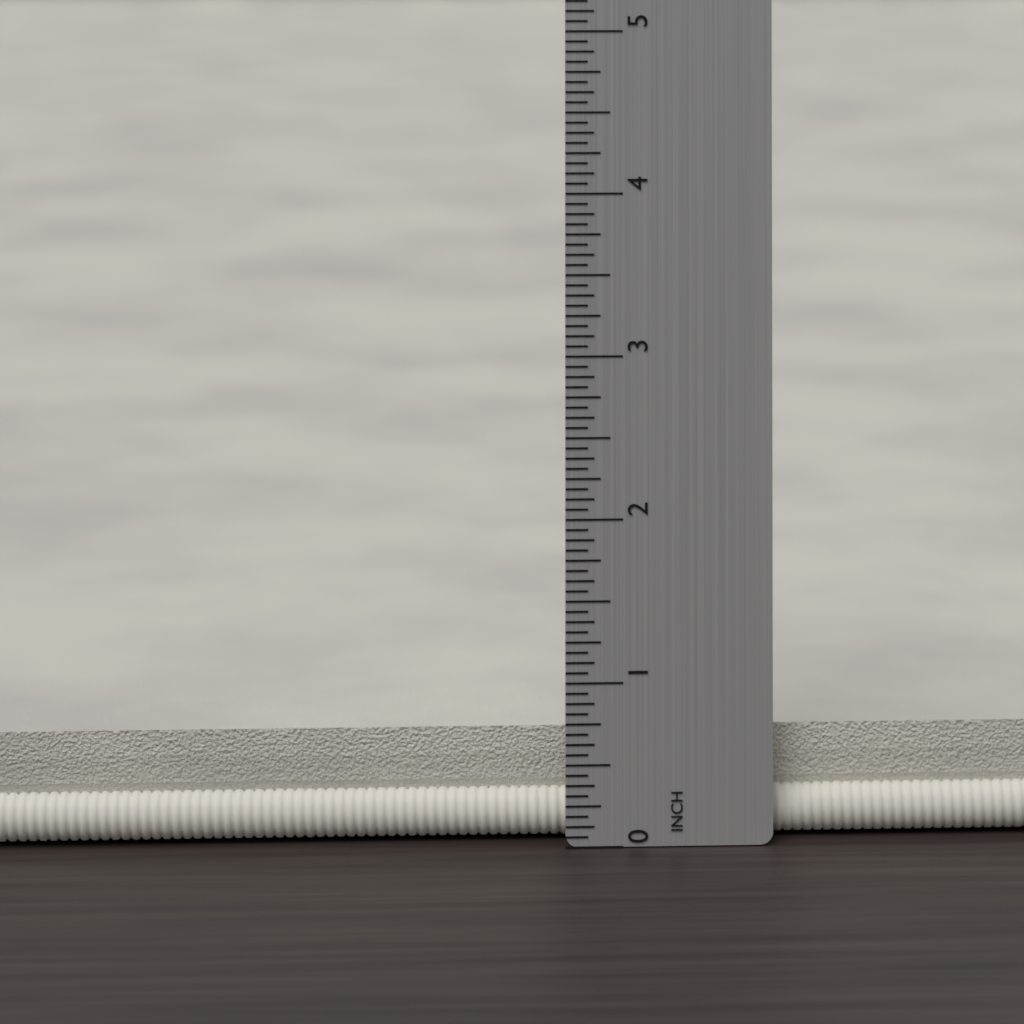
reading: 0.6875 in
